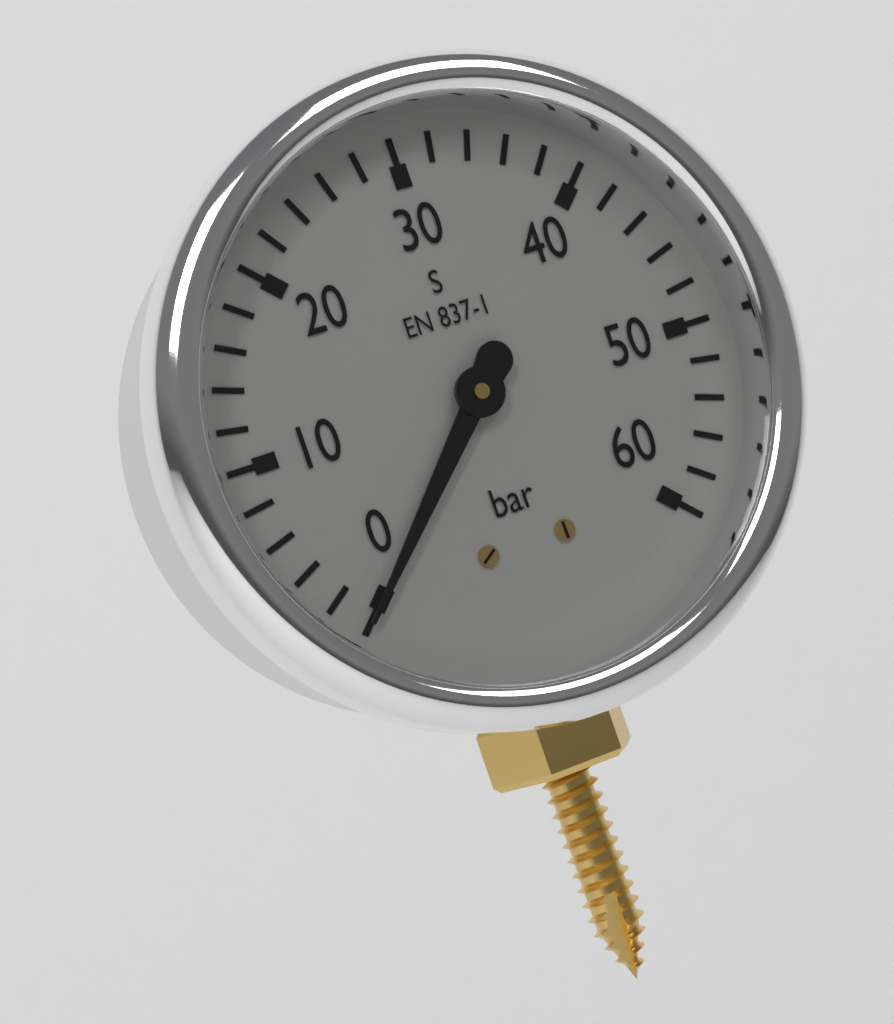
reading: 0 bar
